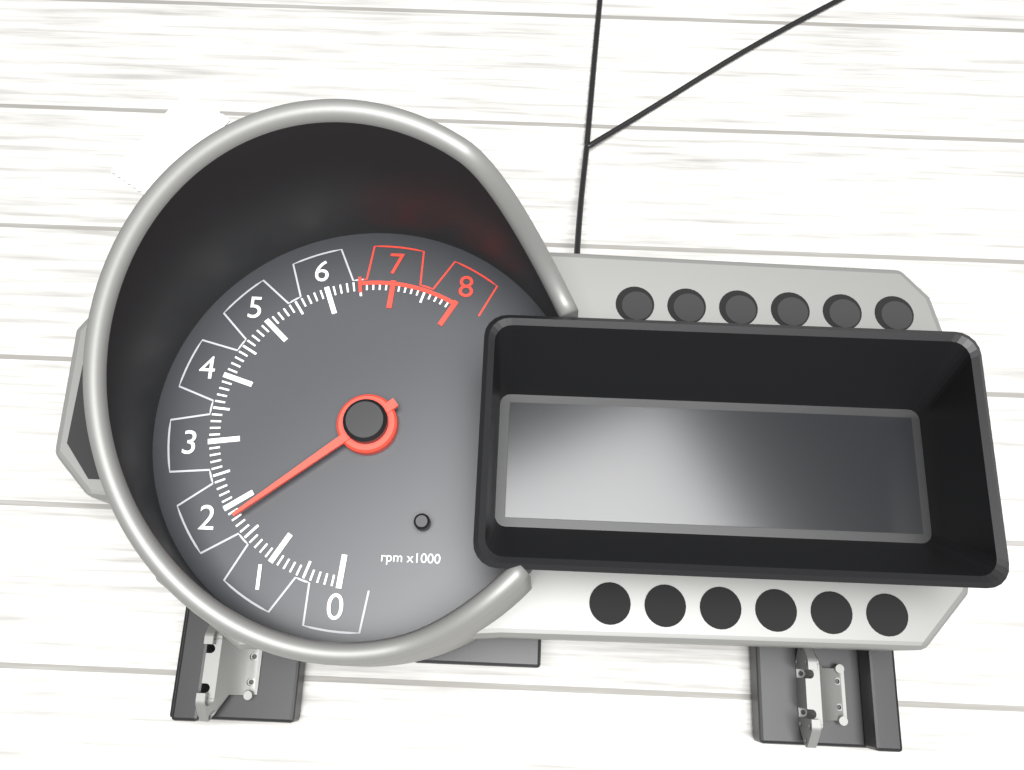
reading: 1800 rpm
